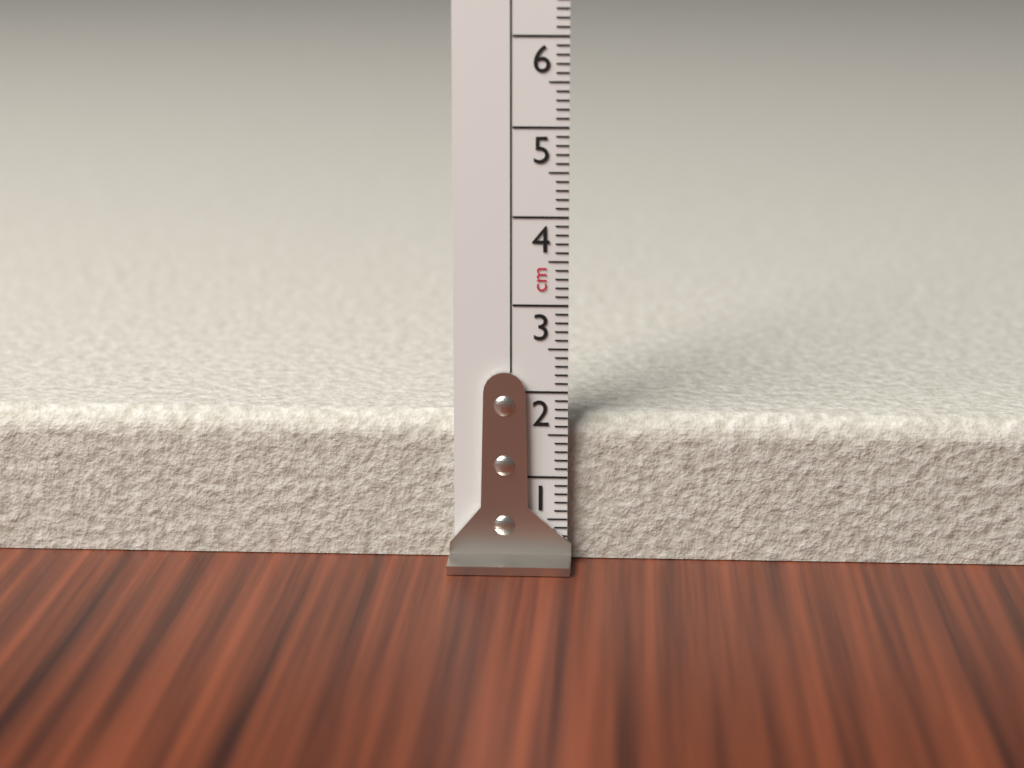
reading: 1.7 cm
